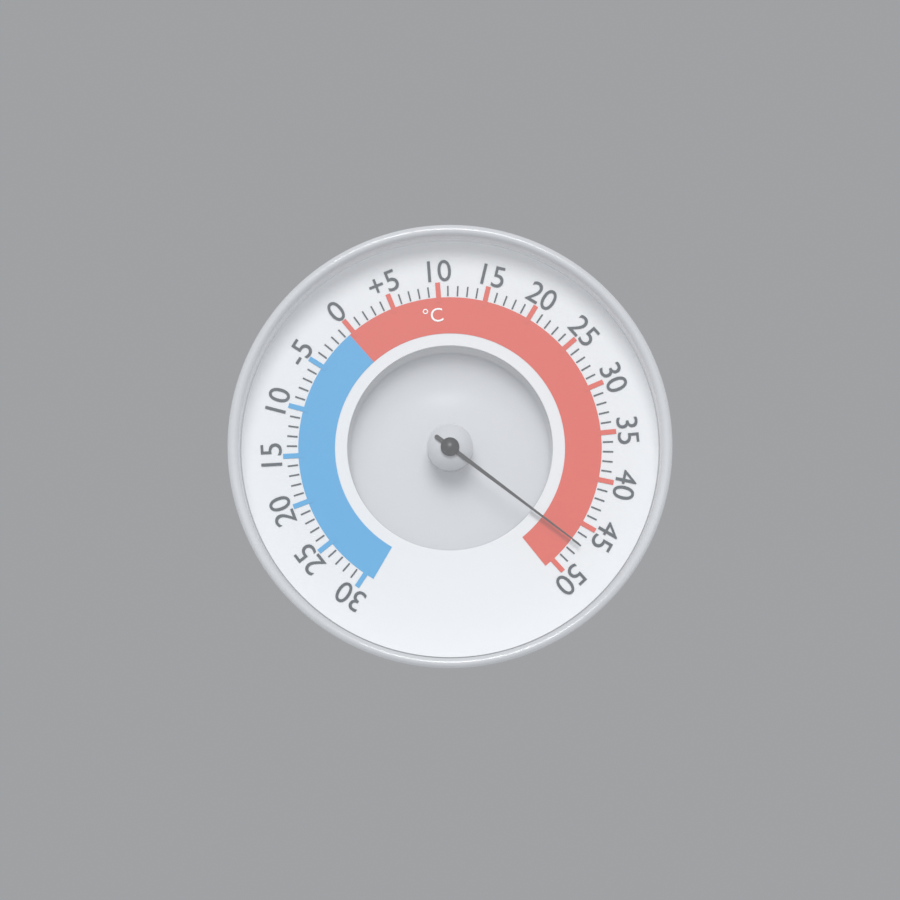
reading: 47 °C
